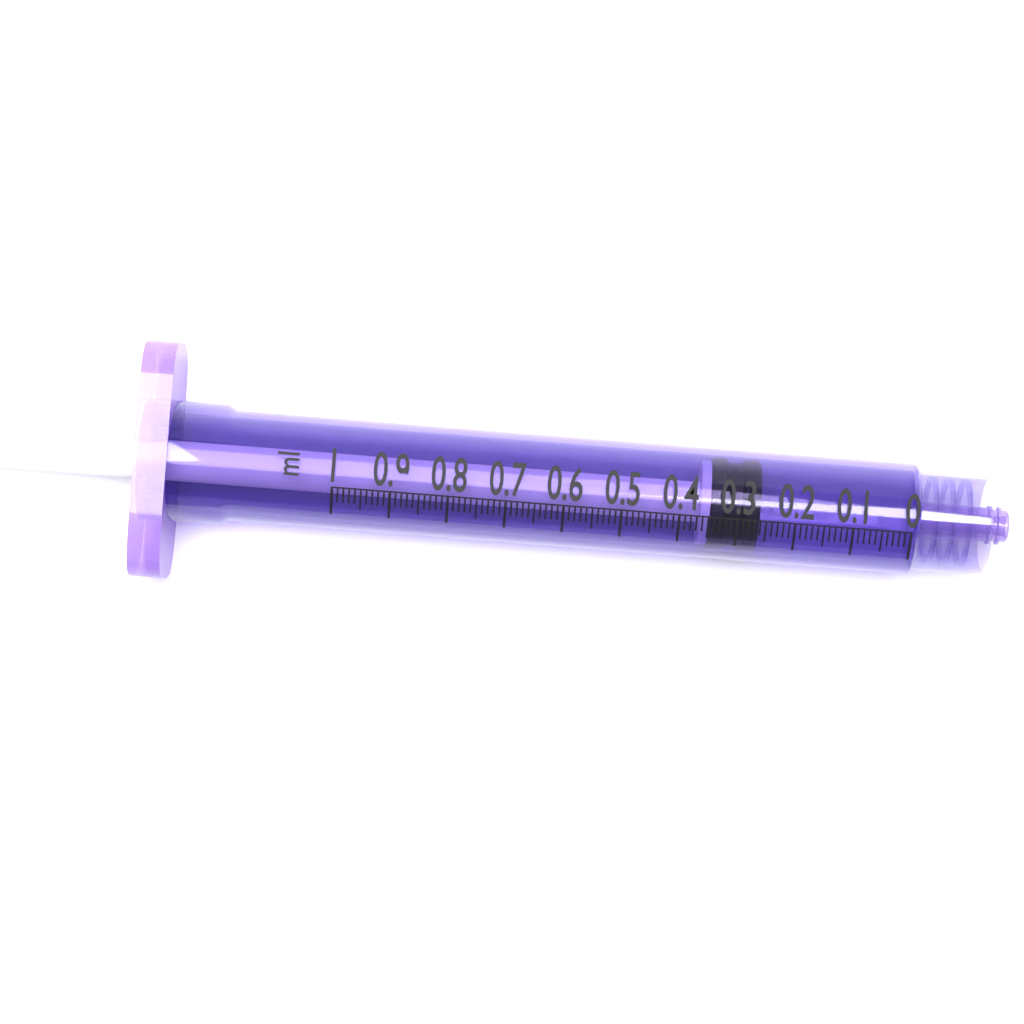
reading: 0.26 ml
